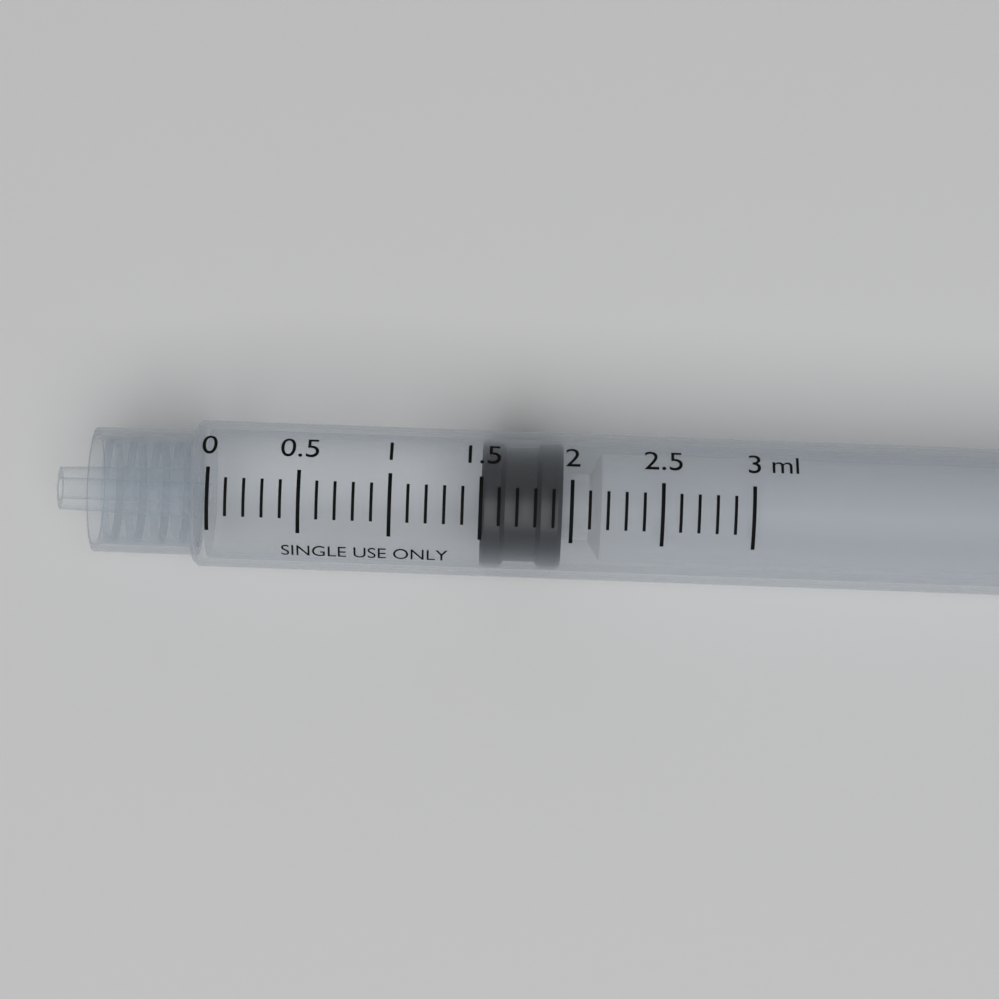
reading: 1.5 ml
